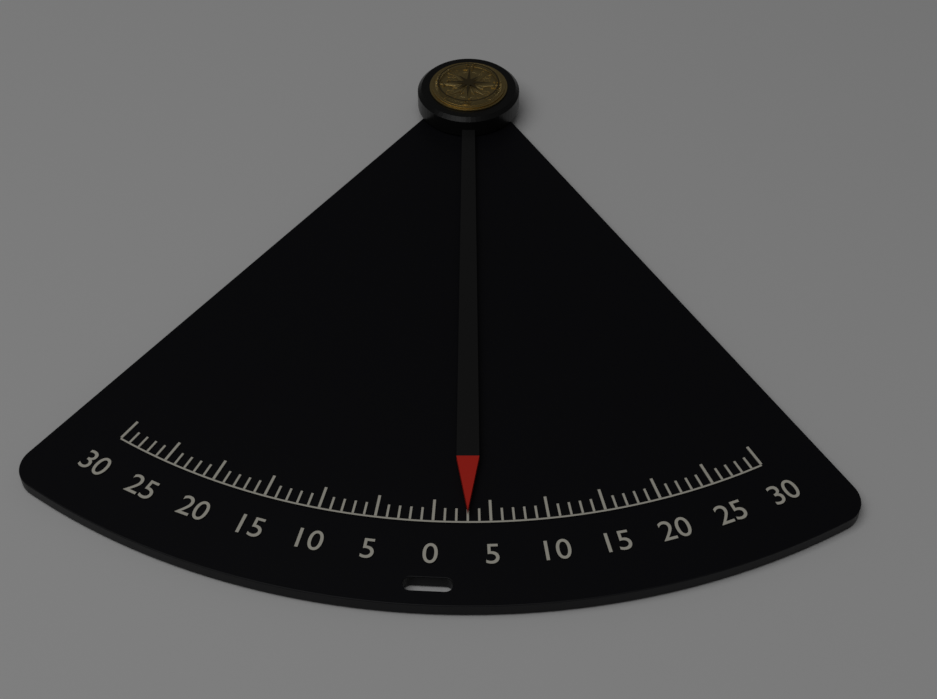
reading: 3 (no unit)
